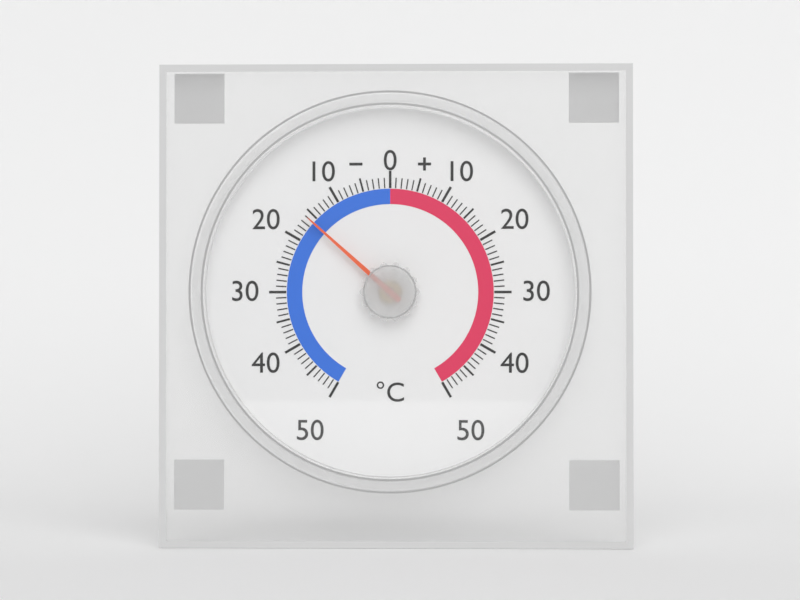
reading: -16 °C
